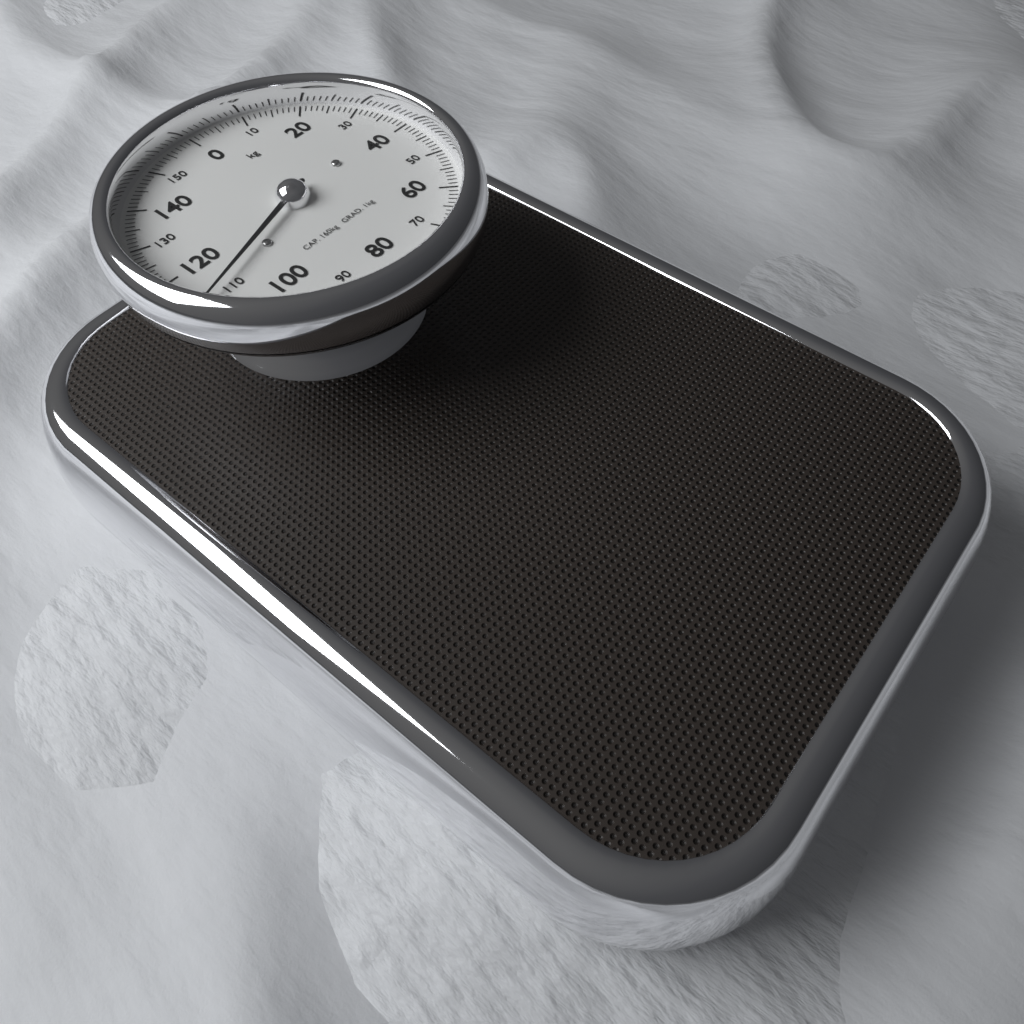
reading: 112 kg
